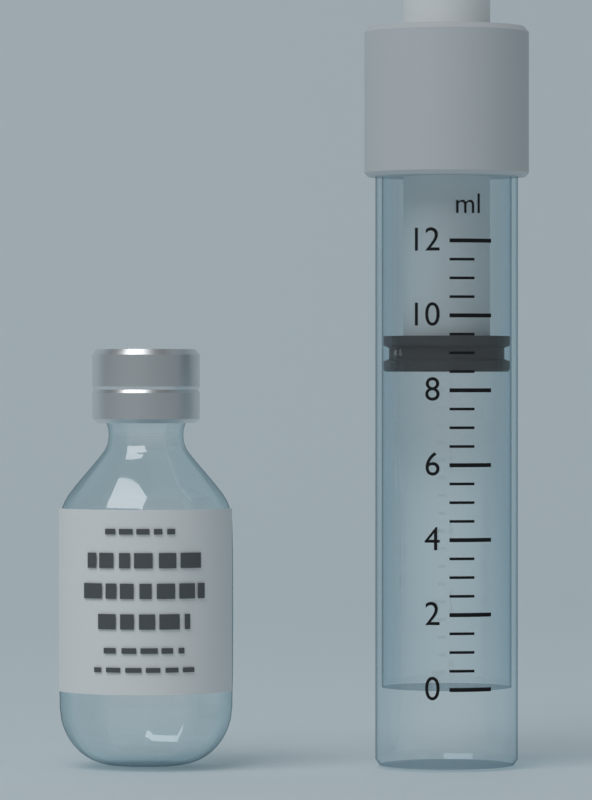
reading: 8.5 ml
